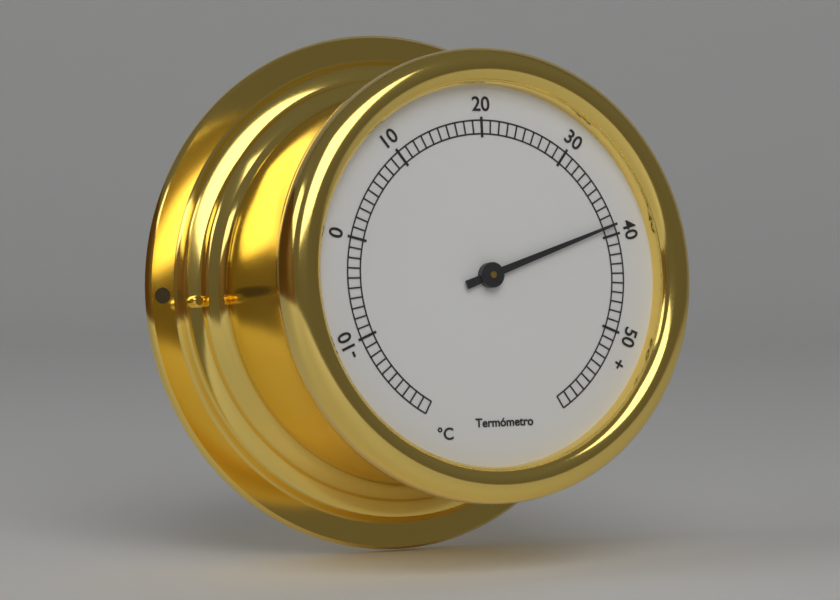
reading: 39 °C
